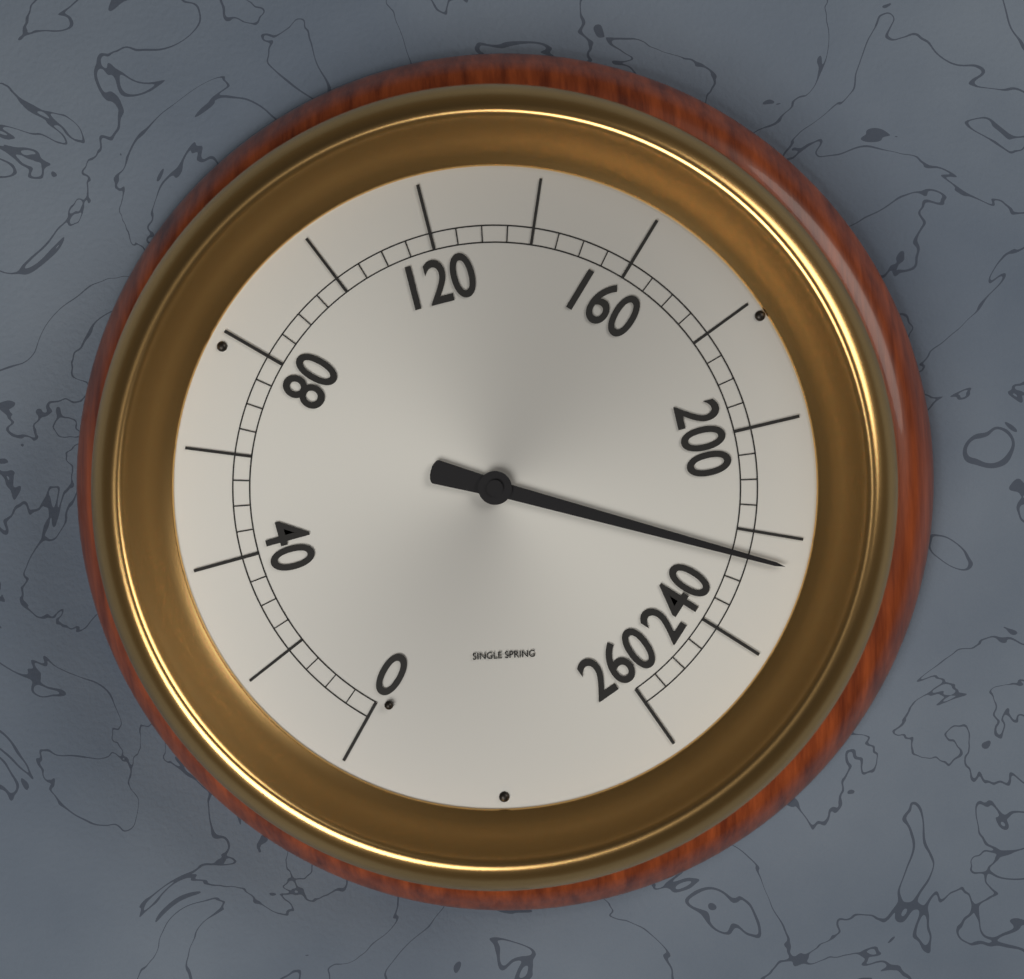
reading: 225 (no unit)
